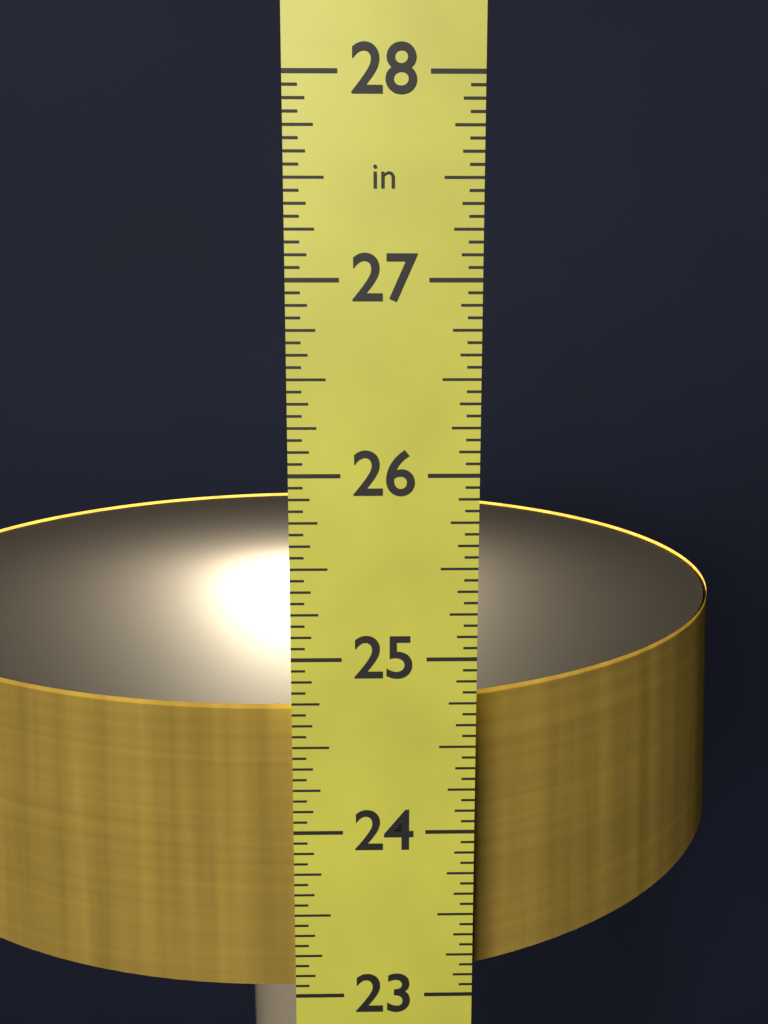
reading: 24.6875 in
